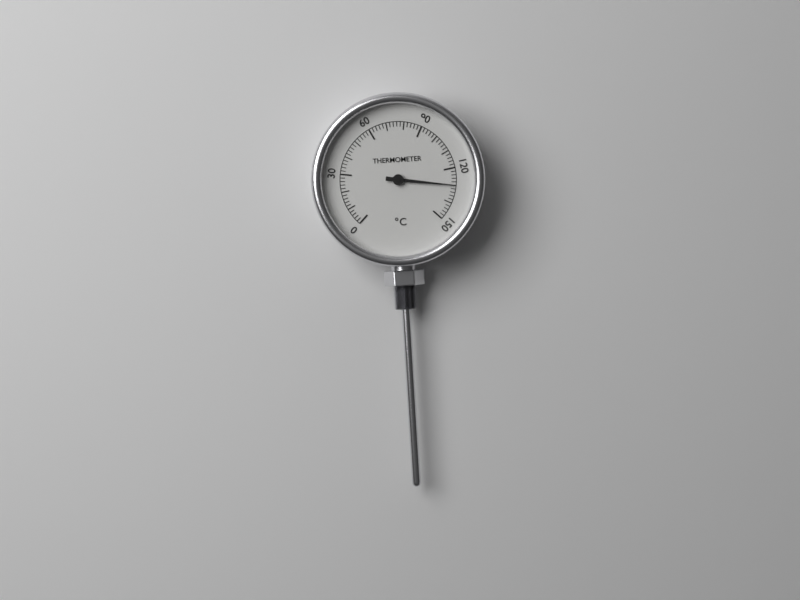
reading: 130 °C
